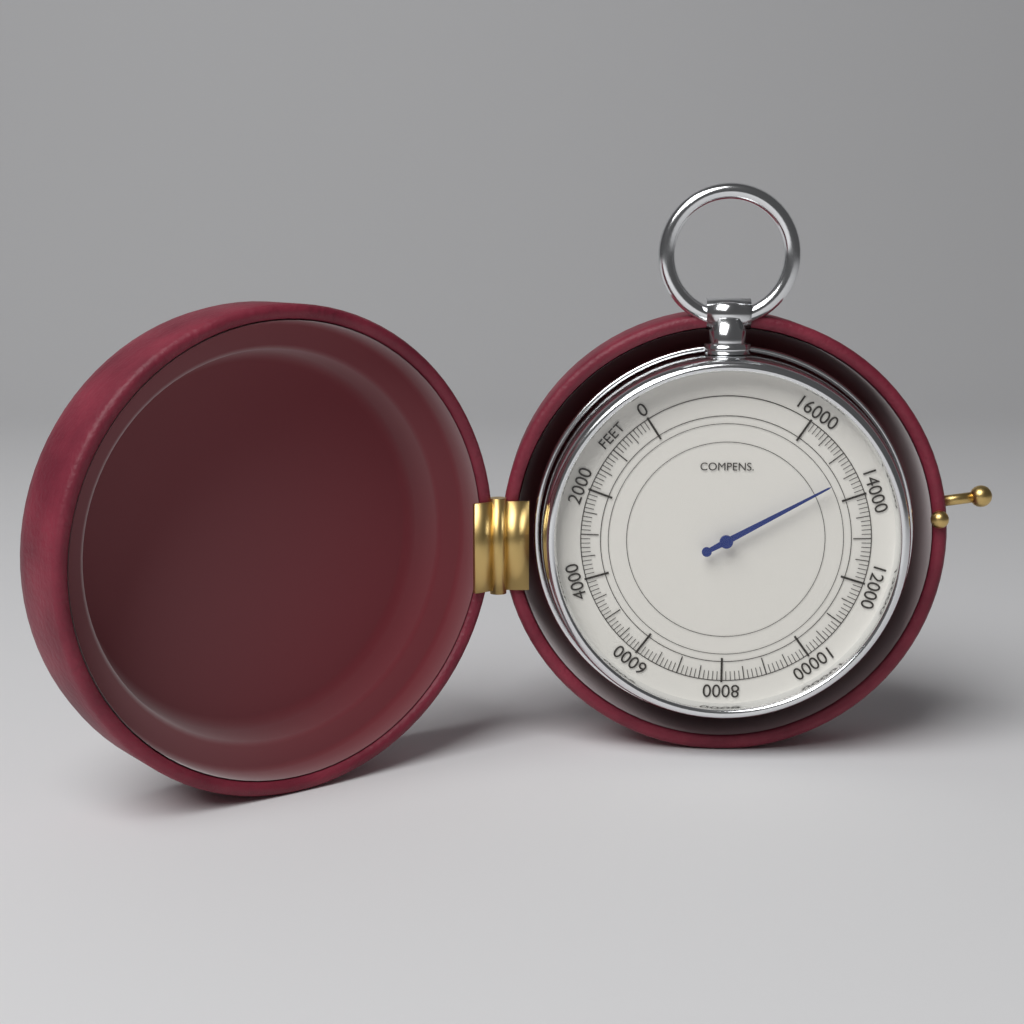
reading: 14500 feet
